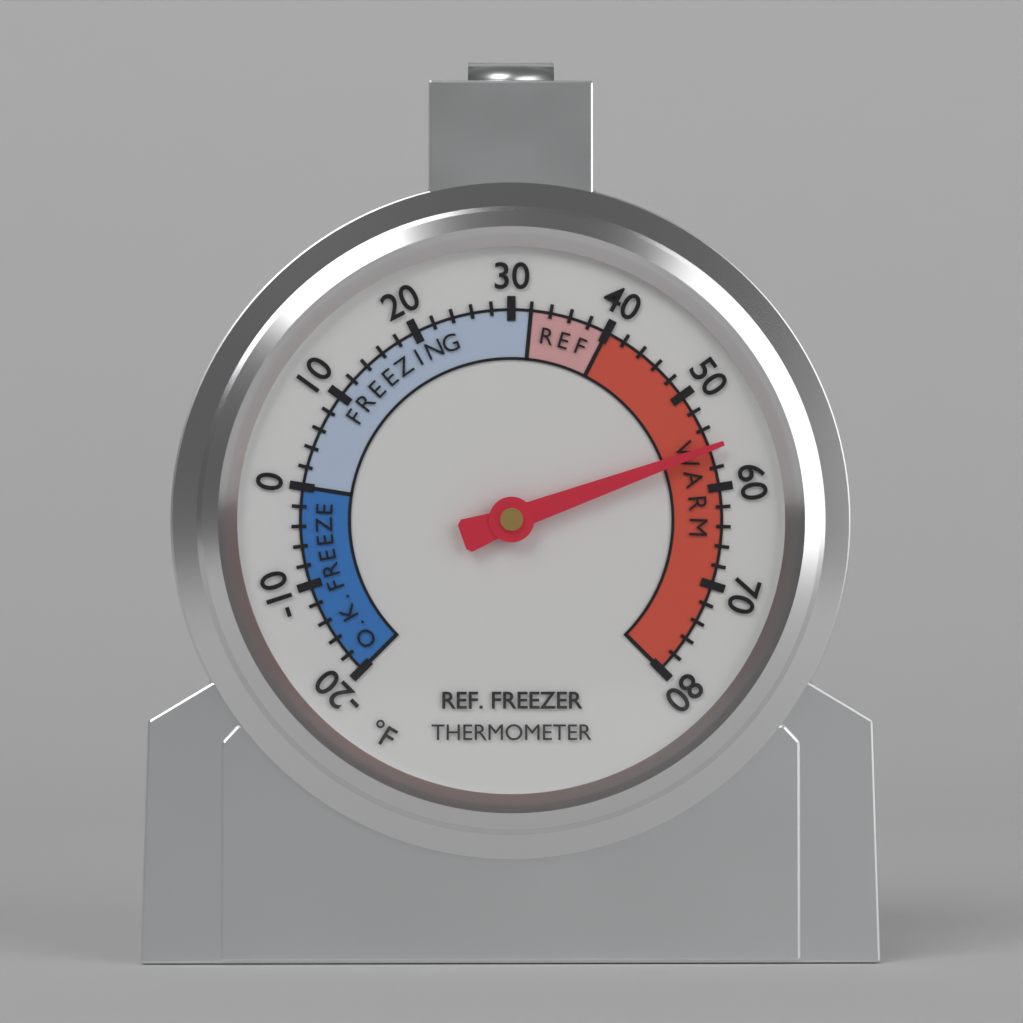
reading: 56 °F
